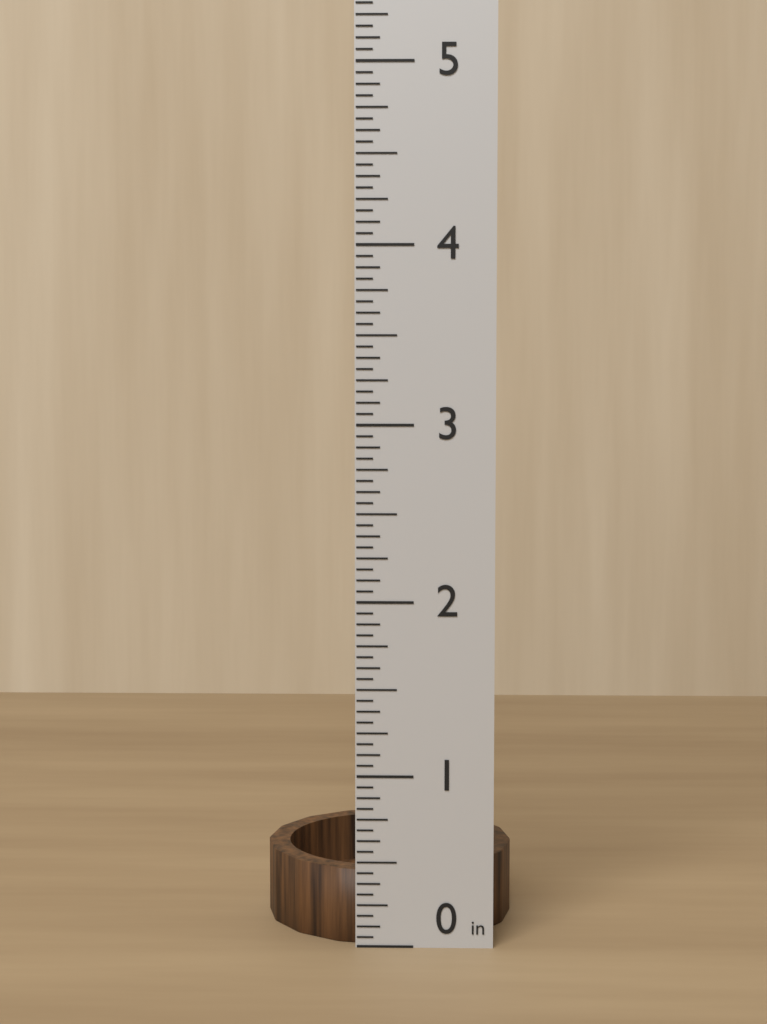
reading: 0.4375 in
